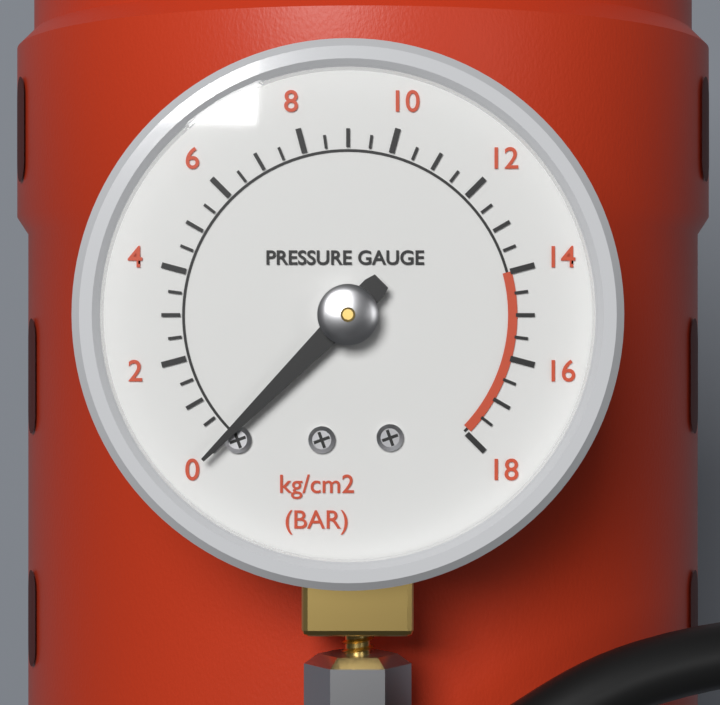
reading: 0.0 bar
